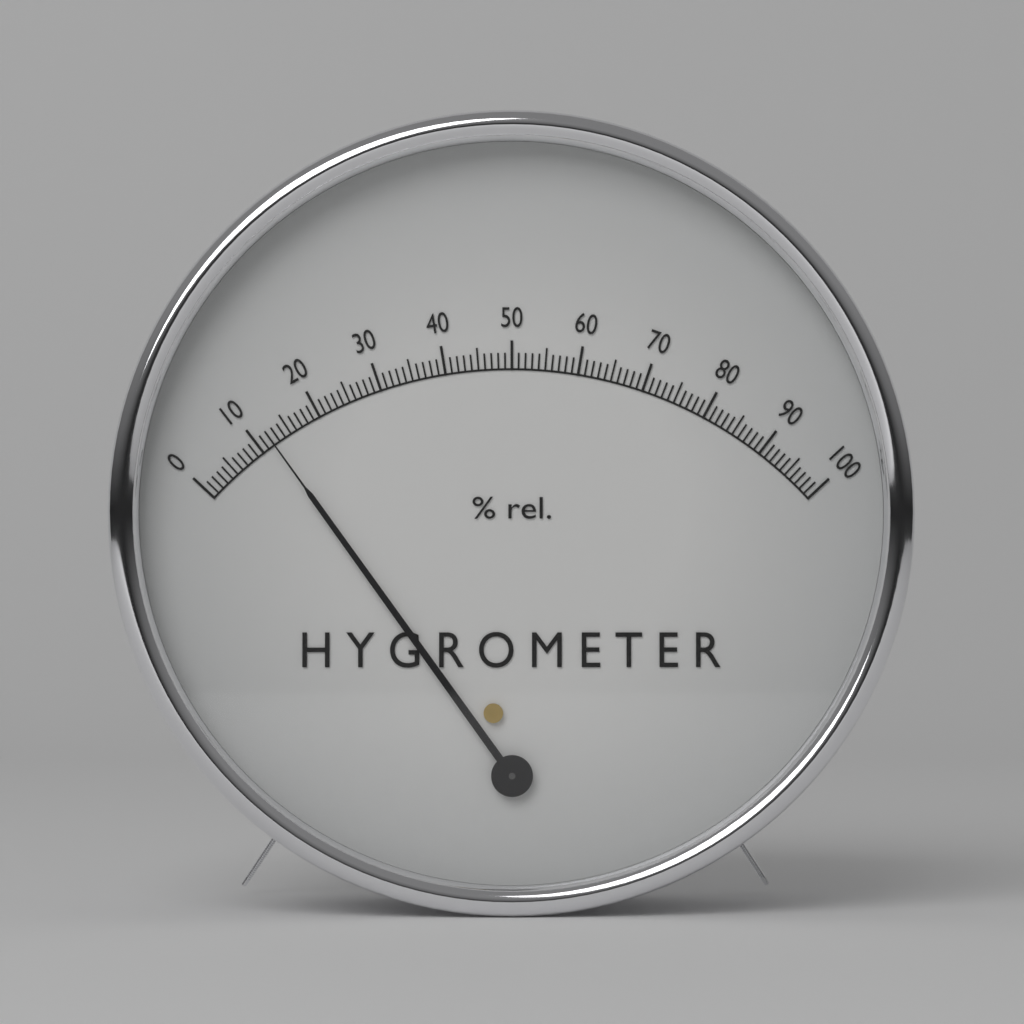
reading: 12 %
